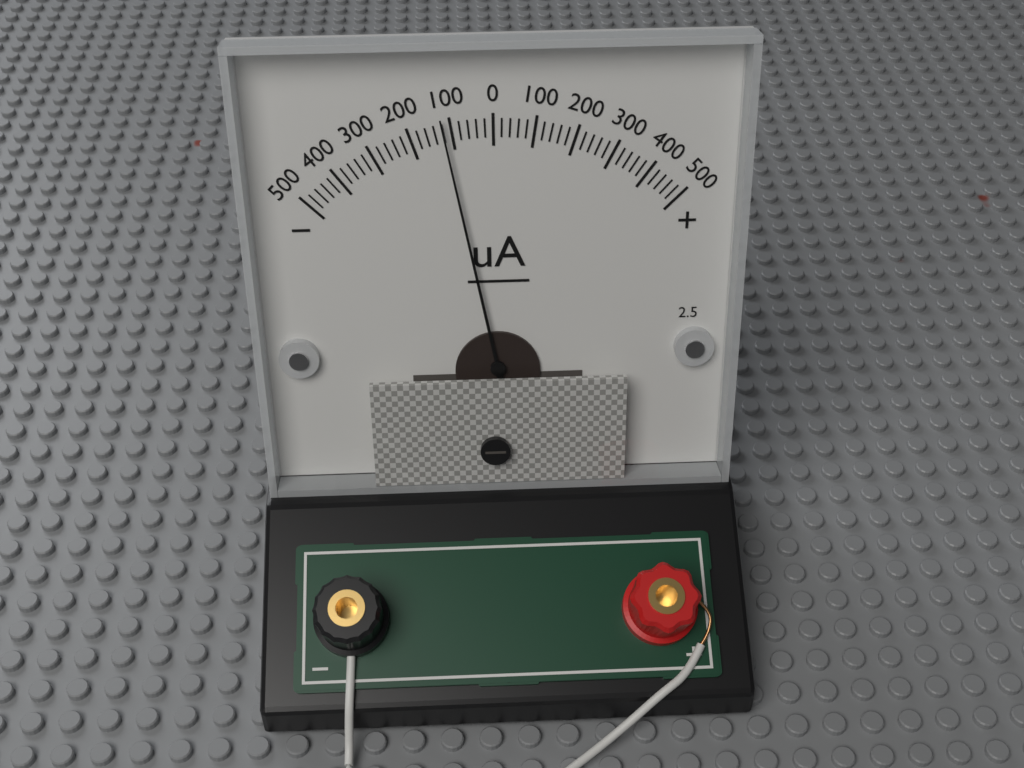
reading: -120 uA
